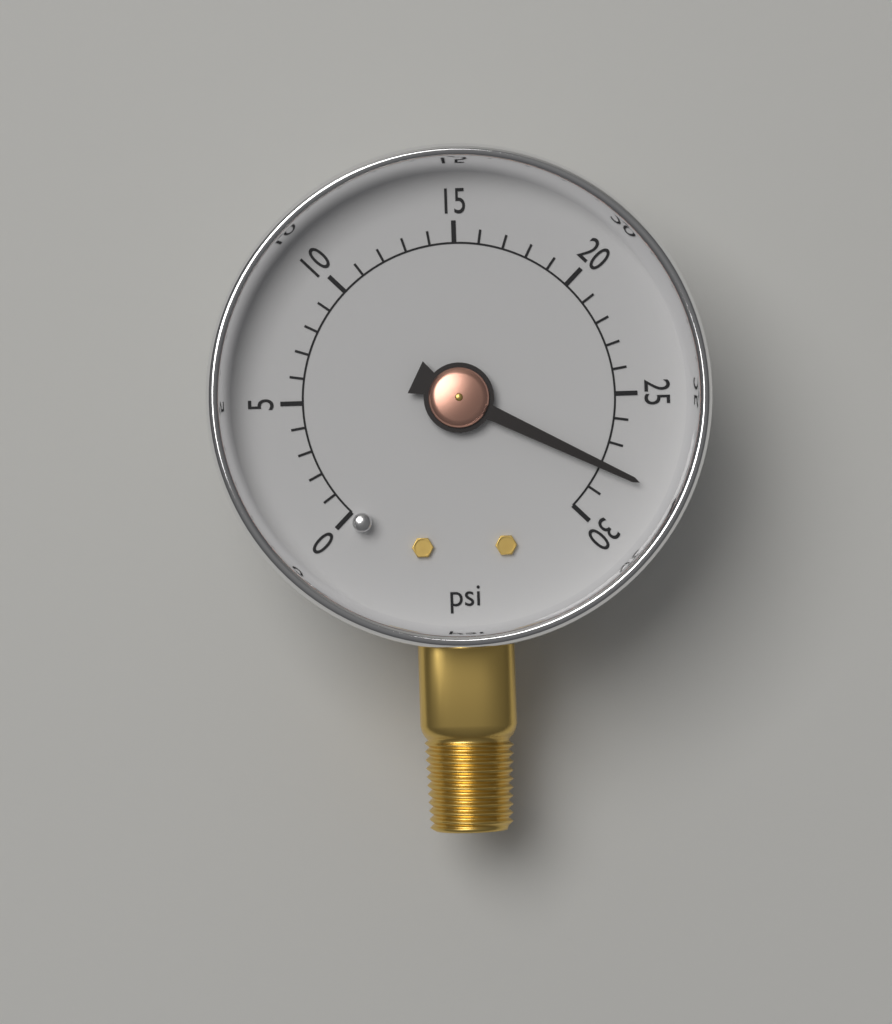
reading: 28 psi
